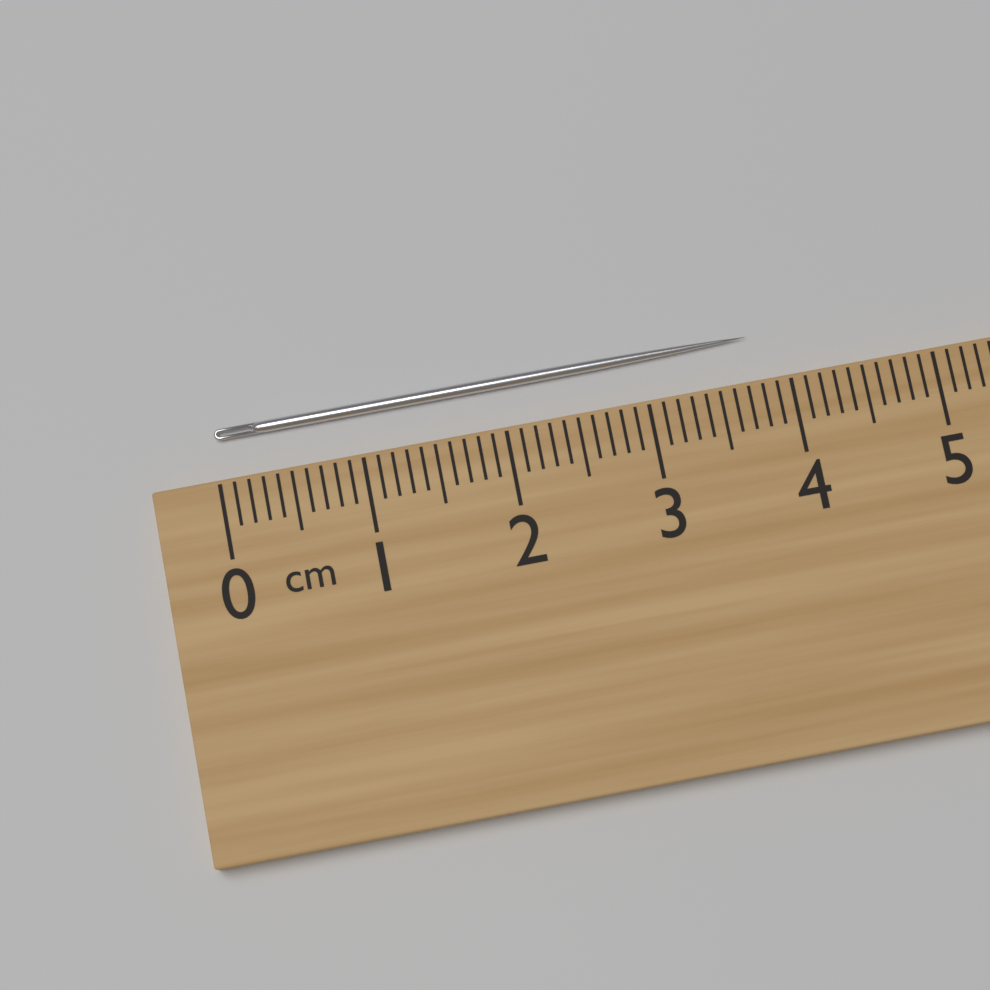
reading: 3.8 cm
